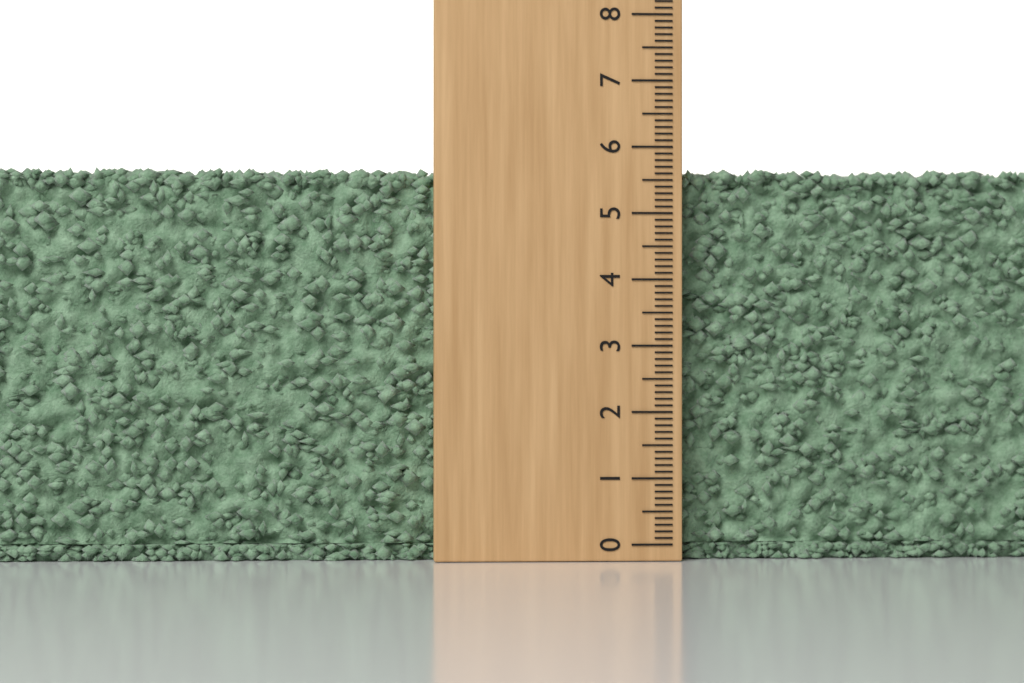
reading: 5.7 (no unit)
